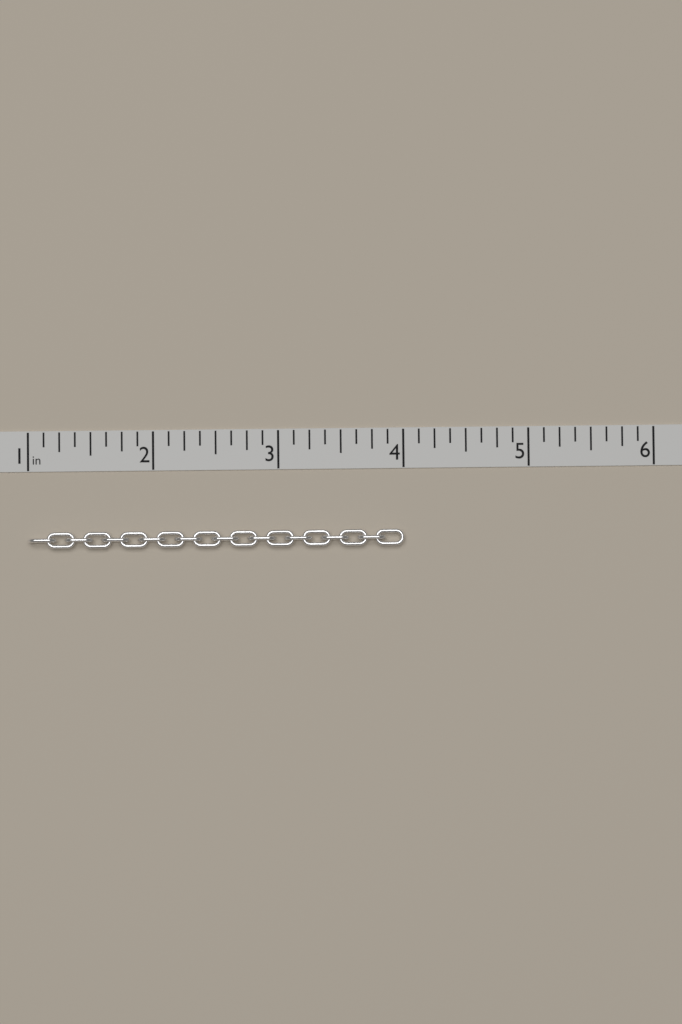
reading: 4.000 in
